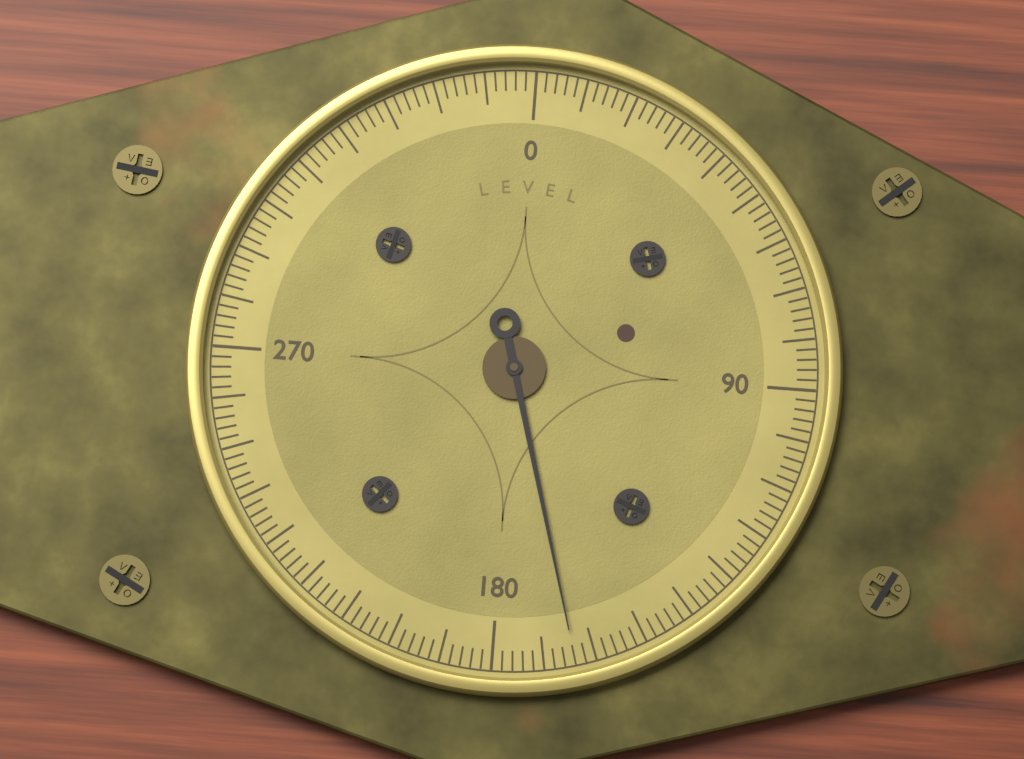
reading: 164 (no unit)
